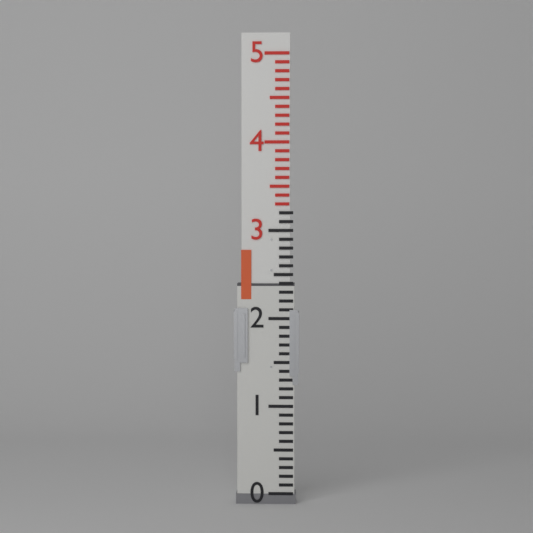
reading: 2.4 (no unit)
